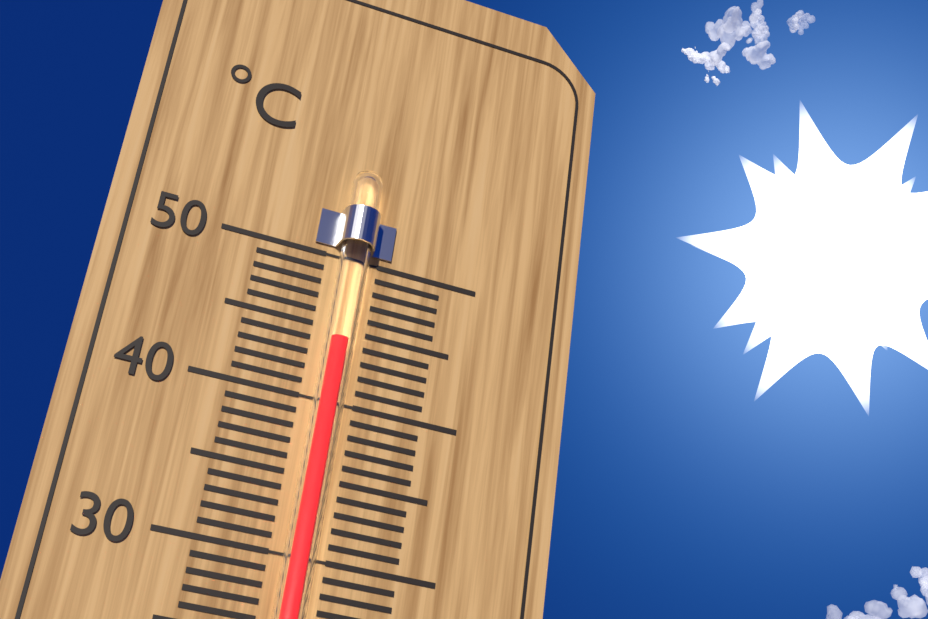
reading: 44 °C
